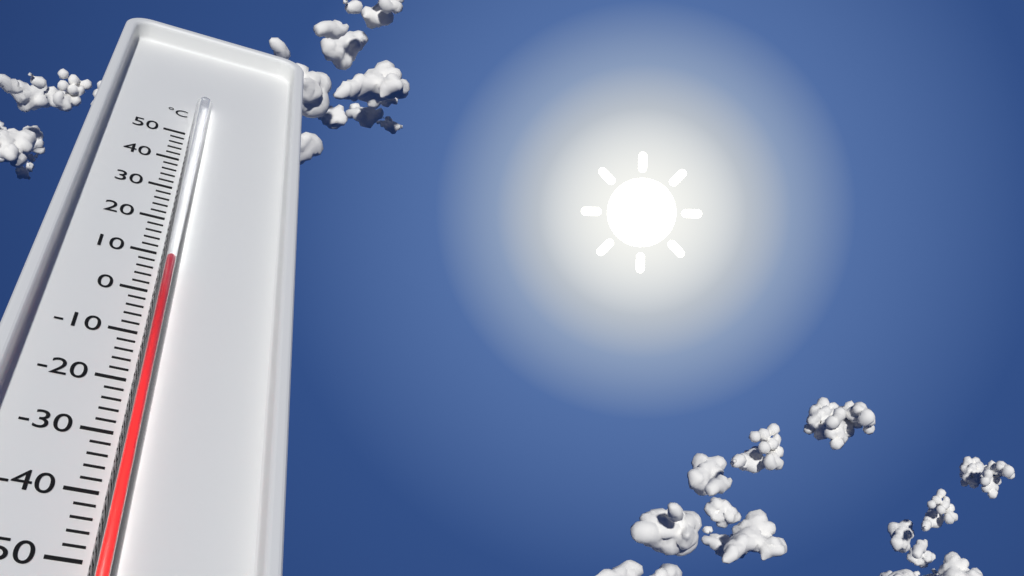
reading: 6 °C
